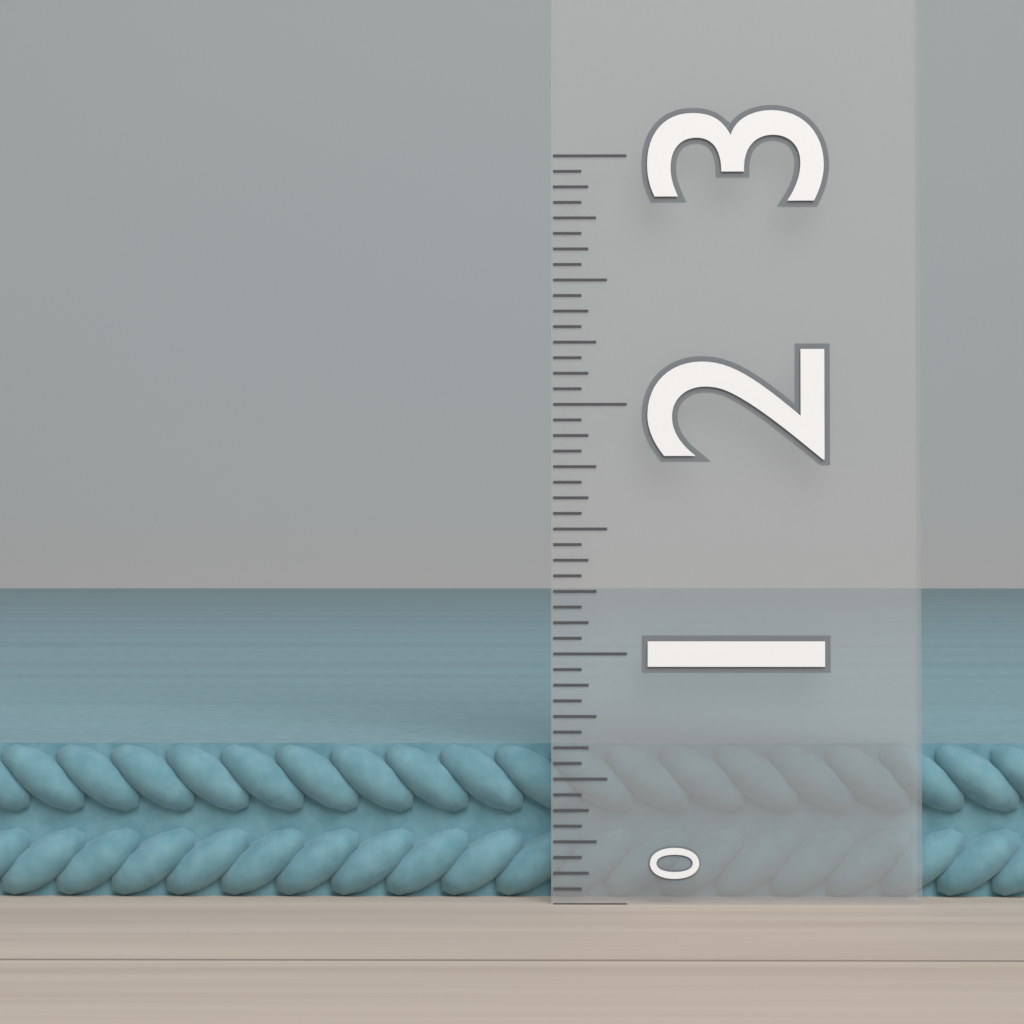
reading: 0.6250 (no unit)
